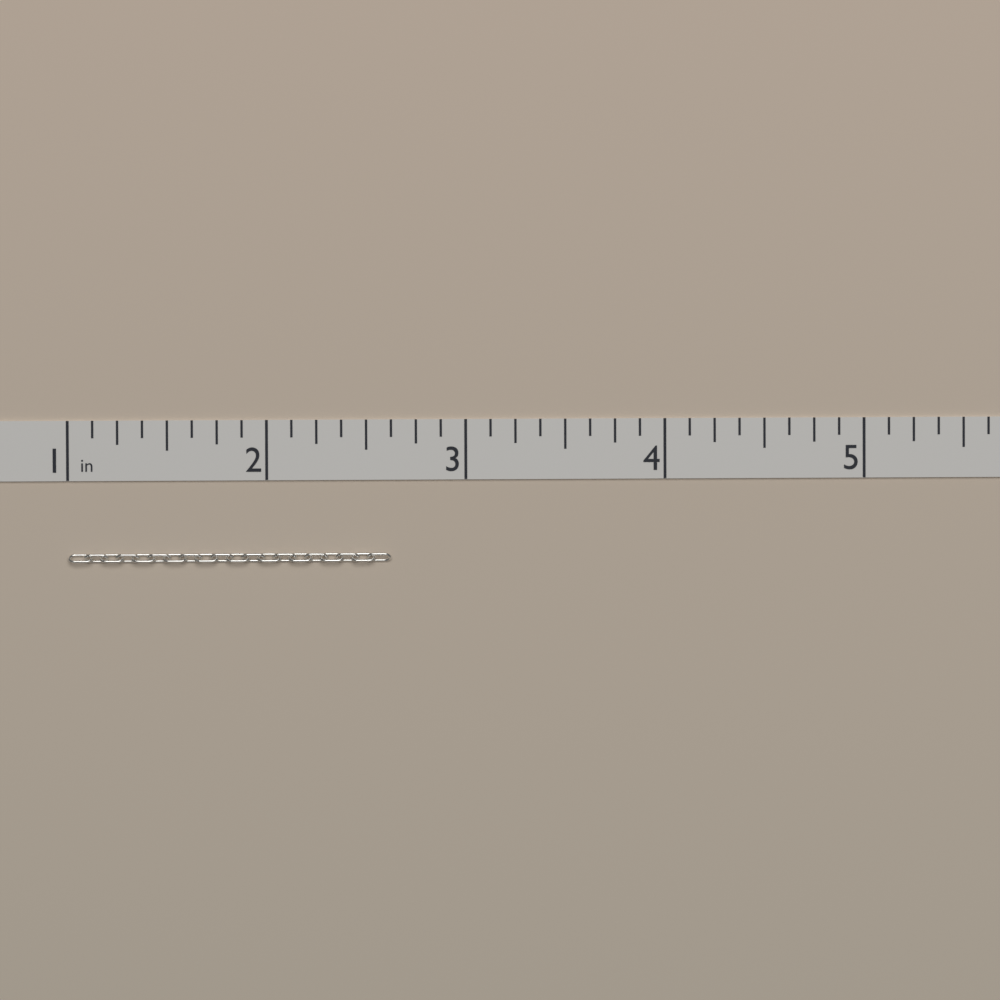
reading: 2.625 in
